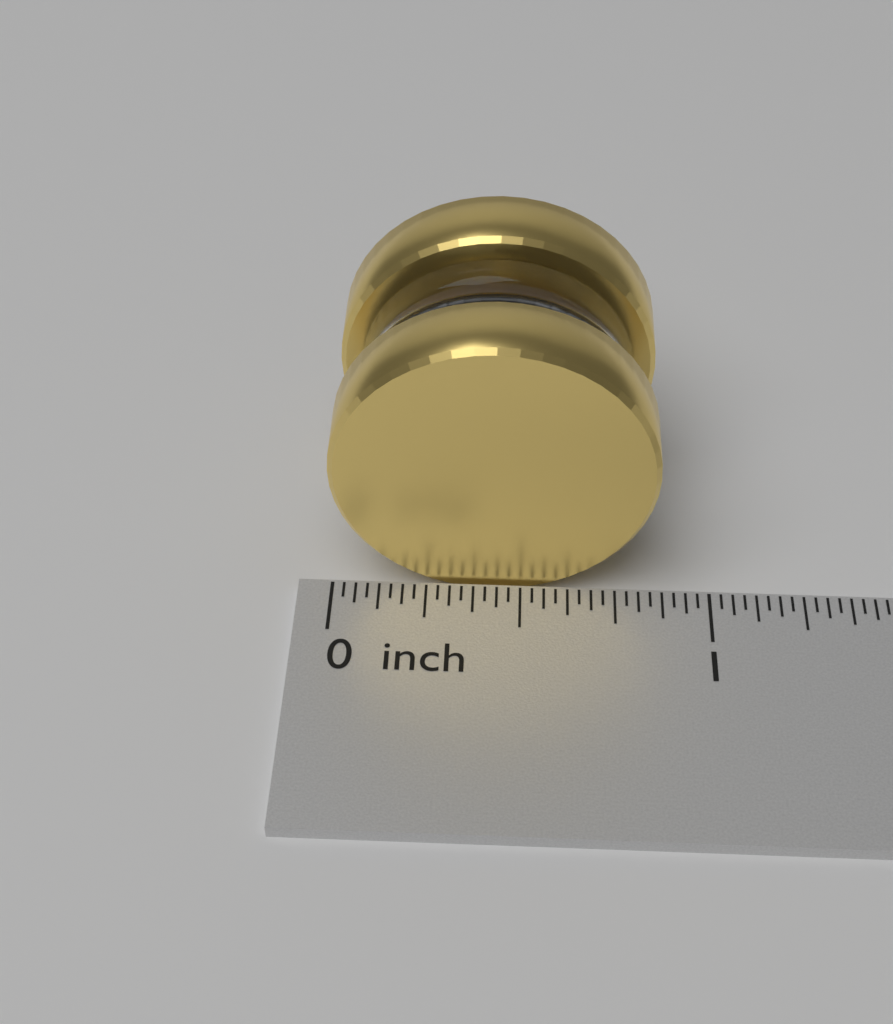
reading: 0.84375 inch
